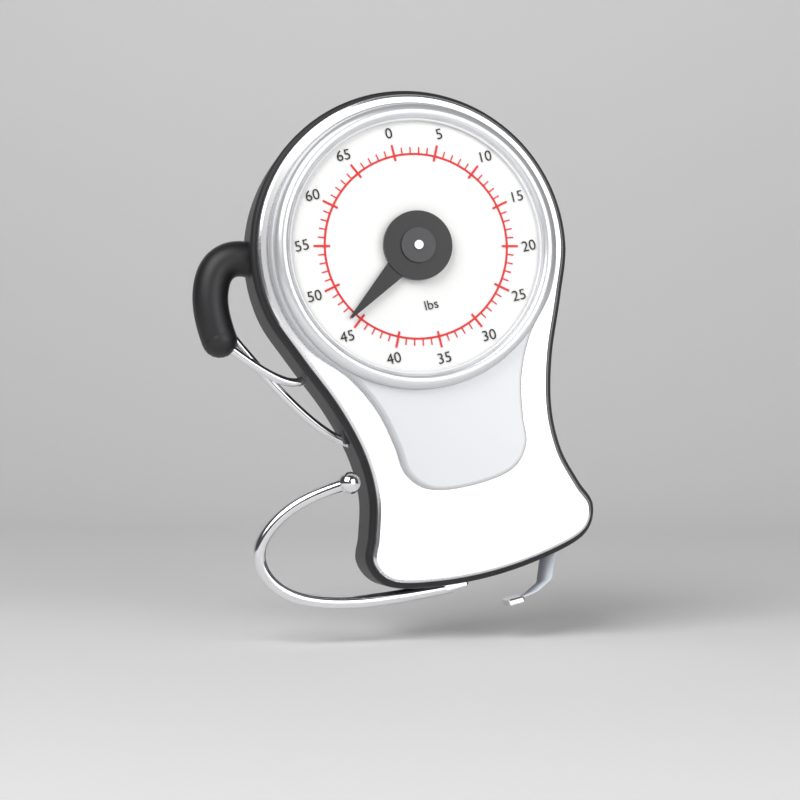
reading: 46 lbs
